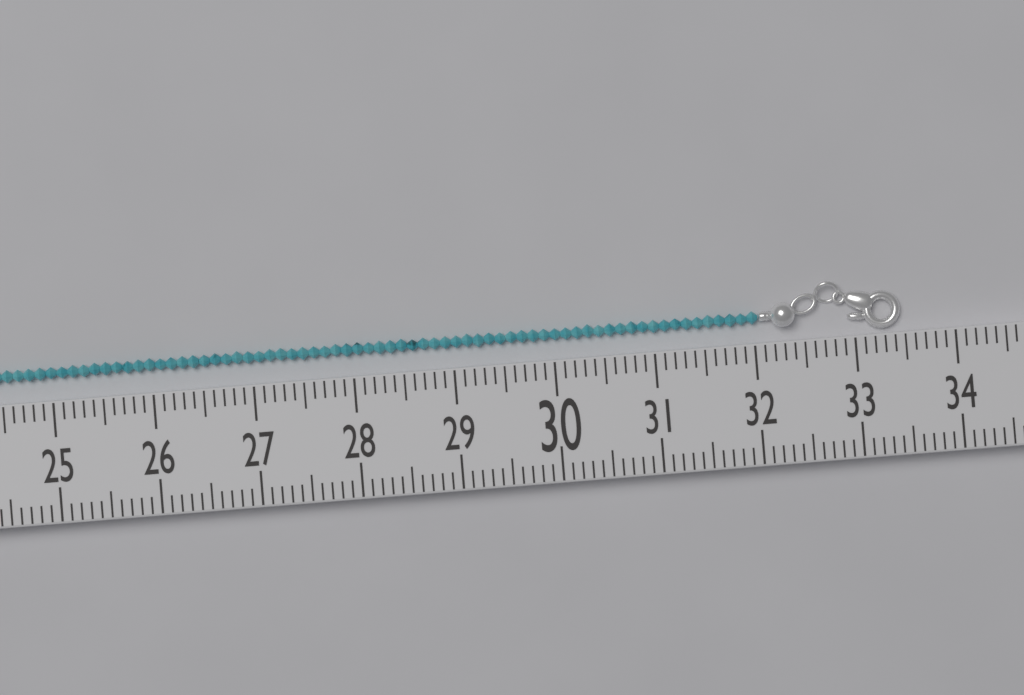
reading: 33.5 (no unit)
